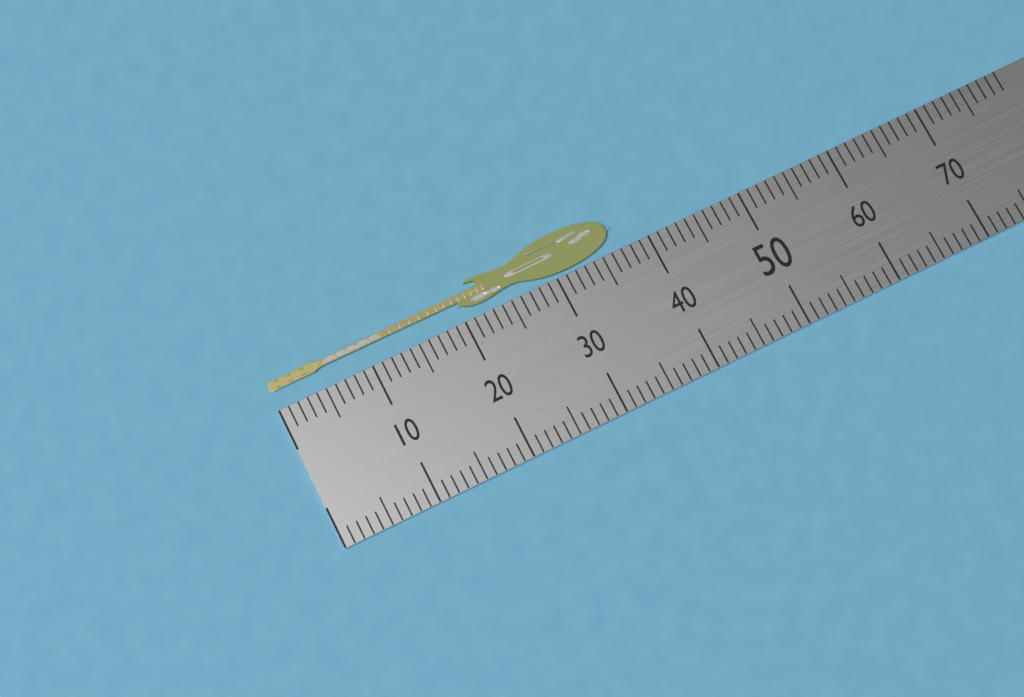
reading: 37 (no unit)
